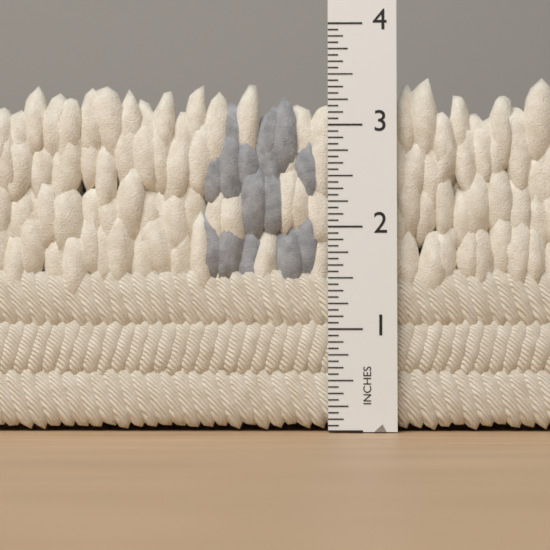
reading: 3.5000 in
